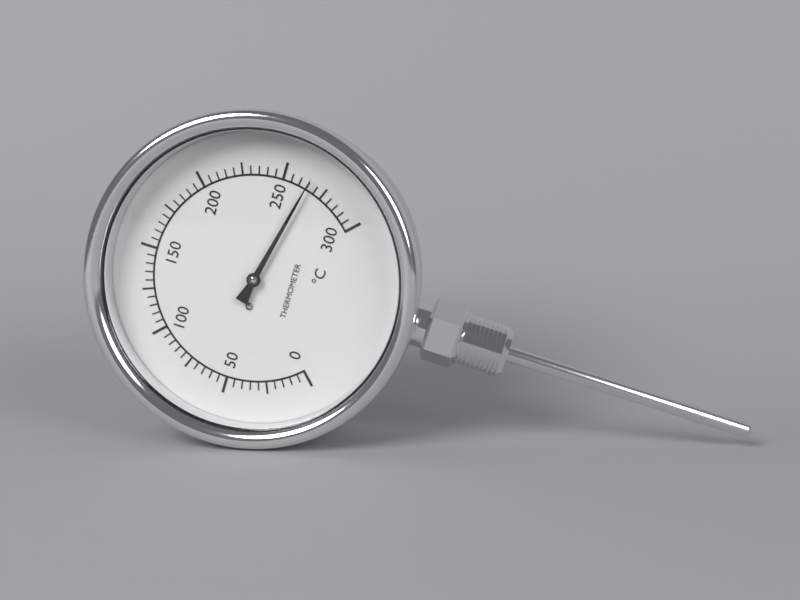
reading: 265 °C
